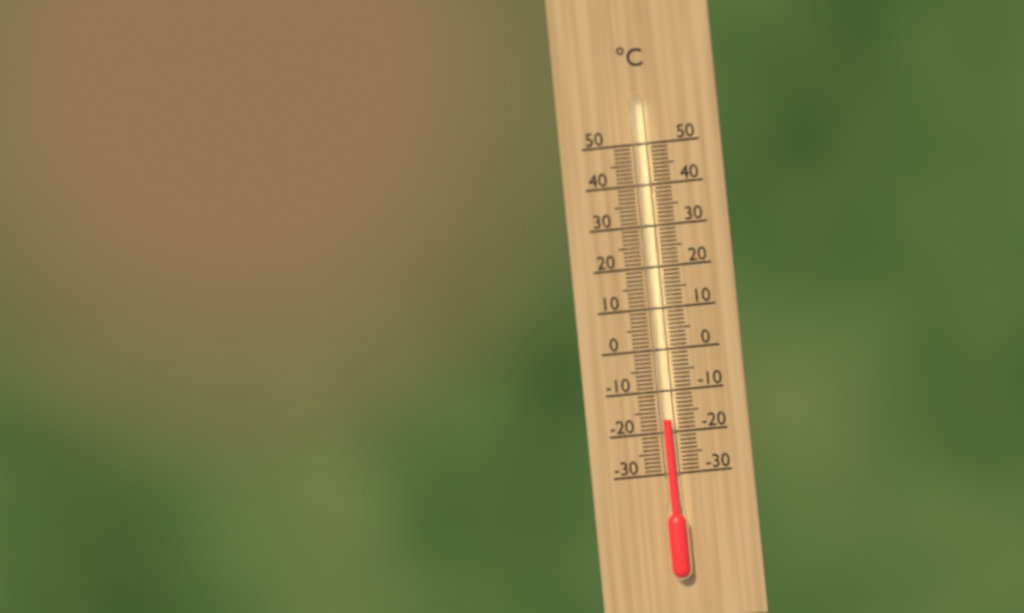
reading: -17 °C
